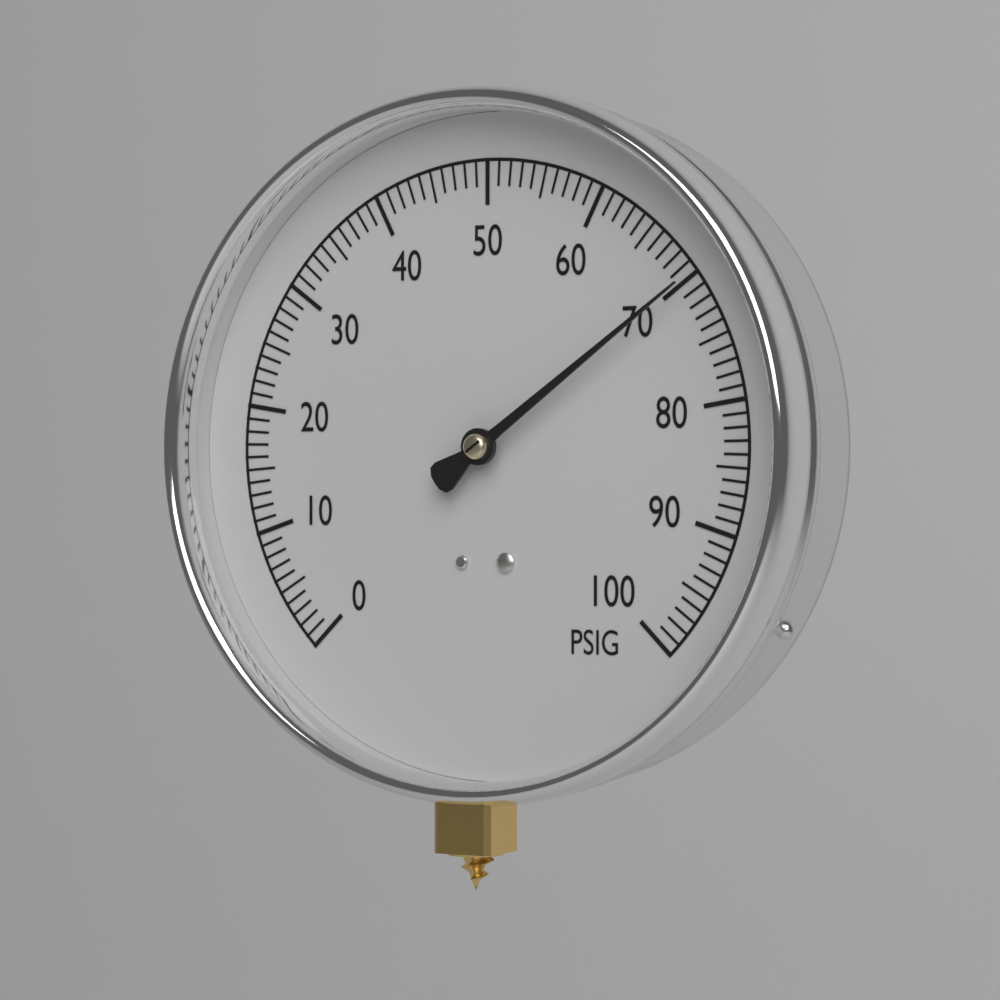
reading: 70 PSIG
